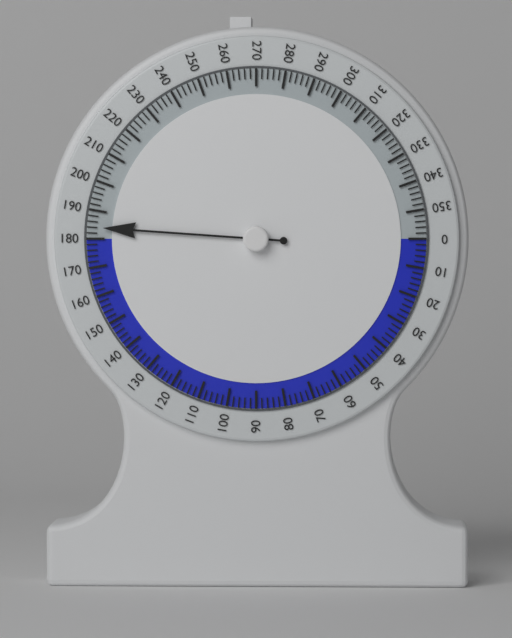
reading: 184 (no unit)
